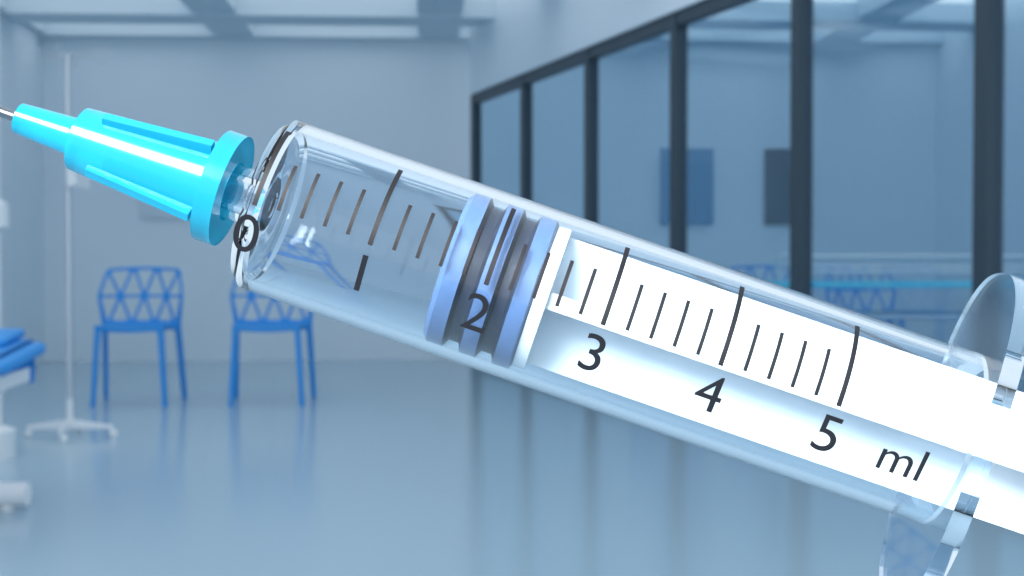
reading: 1.6 ml
